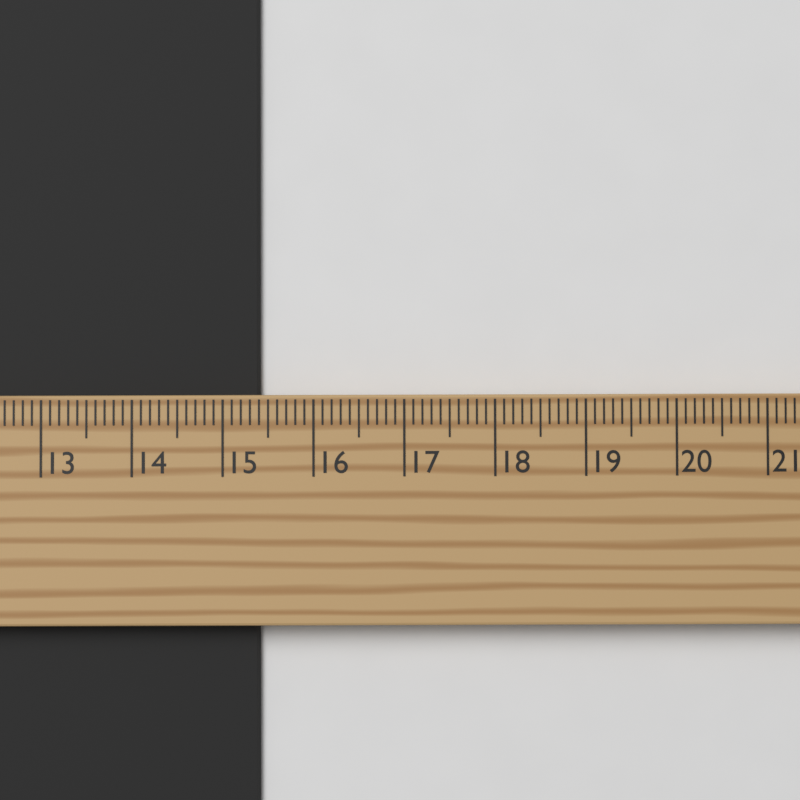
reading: 15.4 cm
